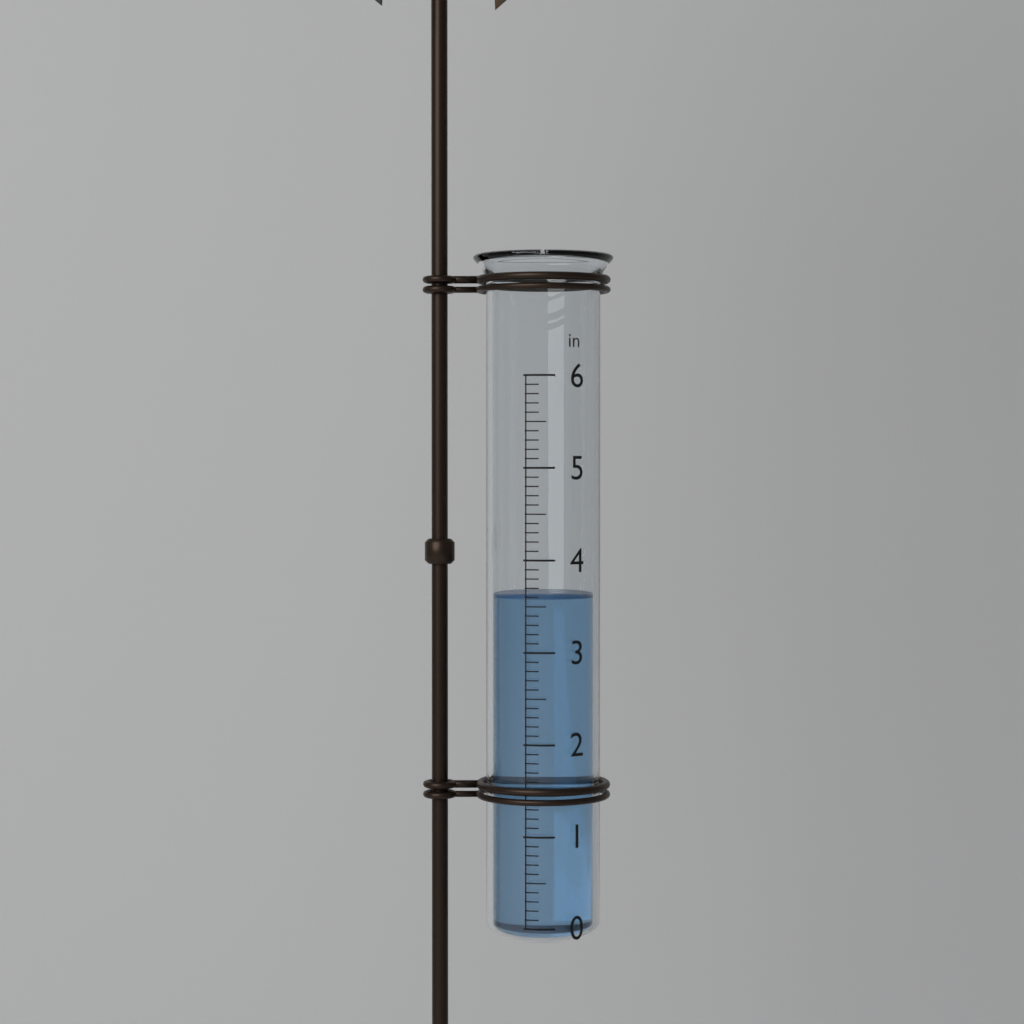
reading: 3.6 in
